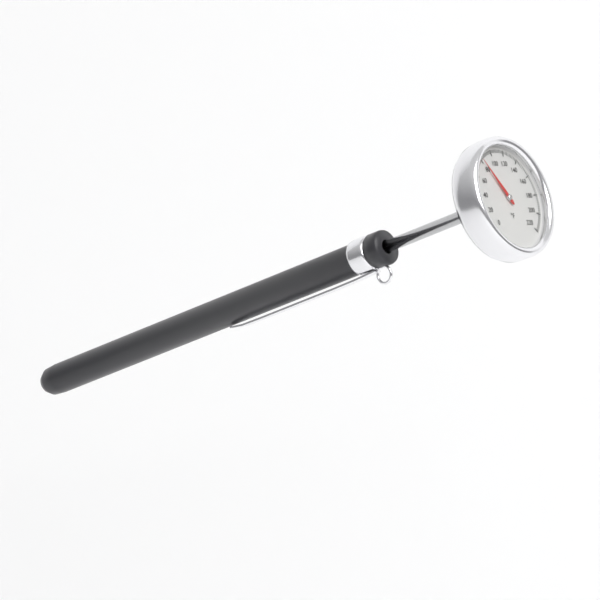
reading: 82 °F
